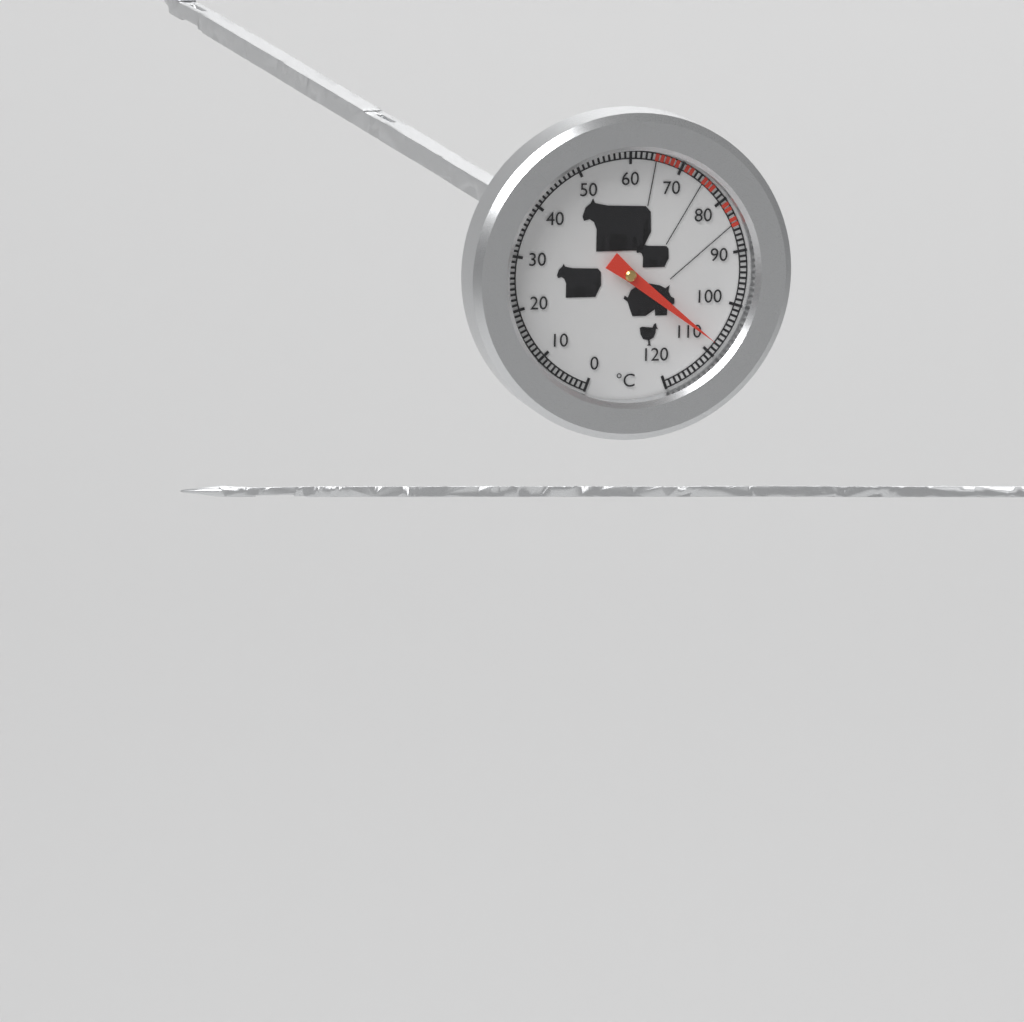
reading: 108 °C
